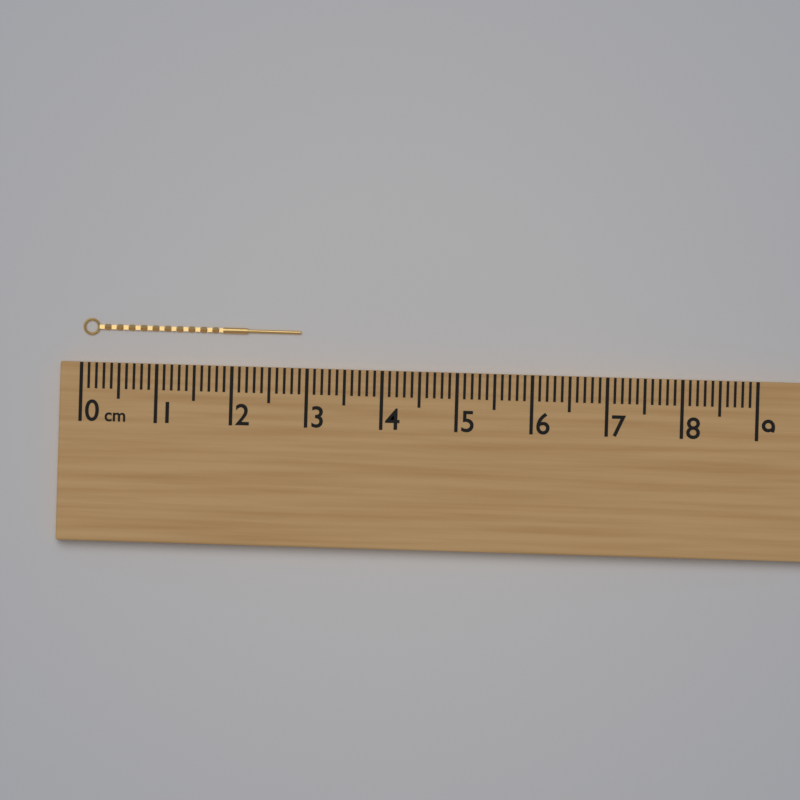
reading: 2.9 cm
